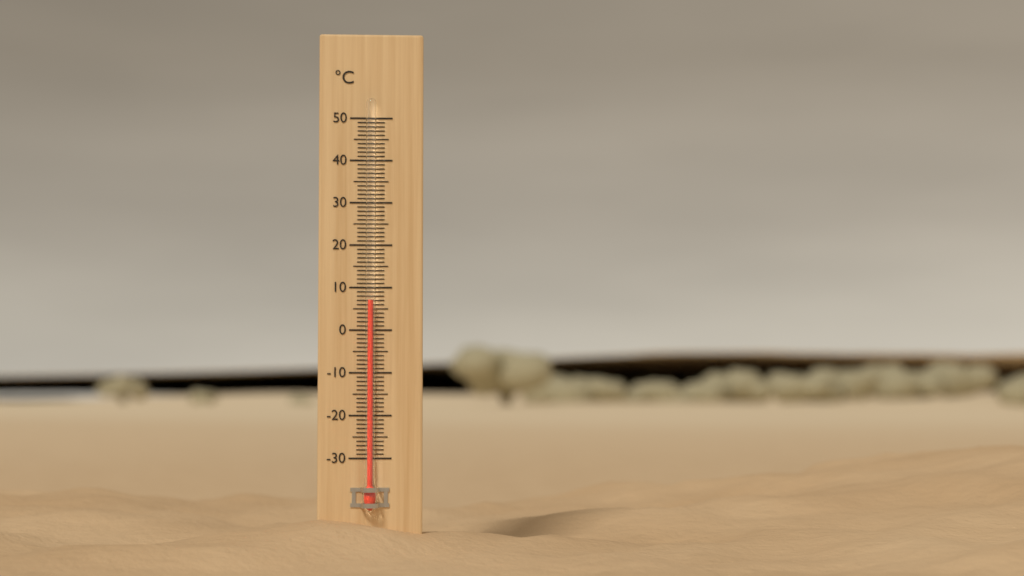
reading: 7 °C
